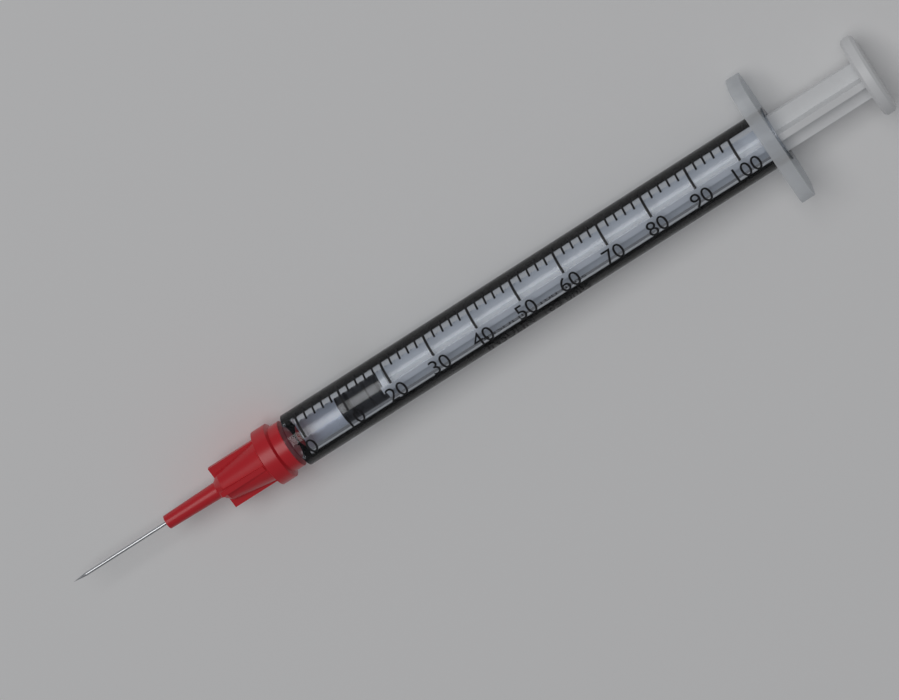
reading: 8 units
